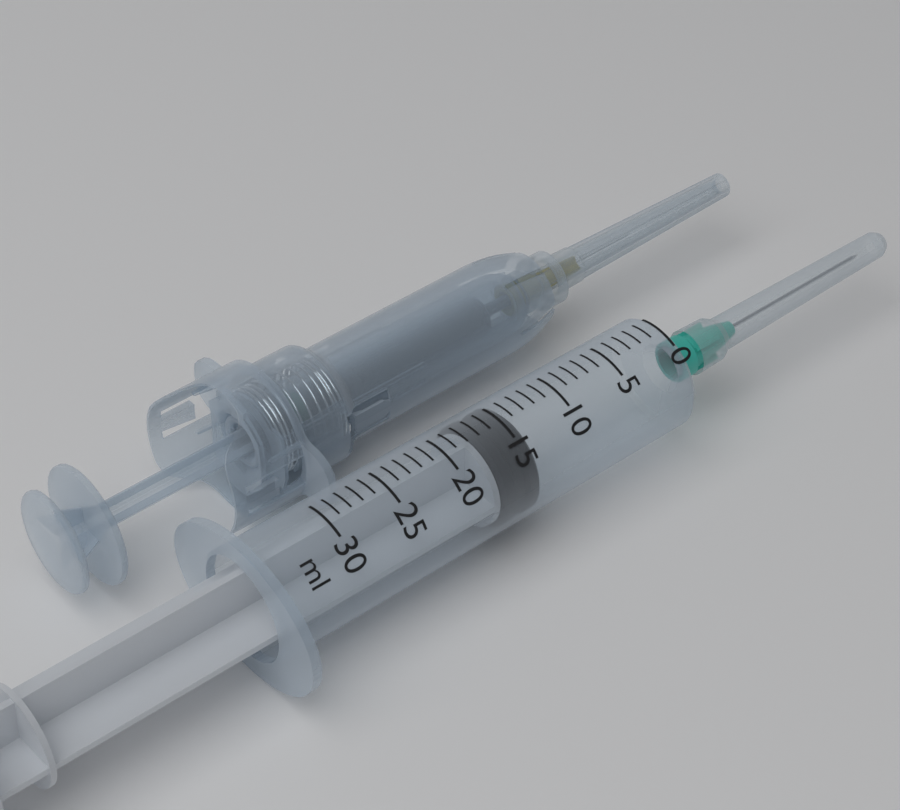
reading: 14 ml
